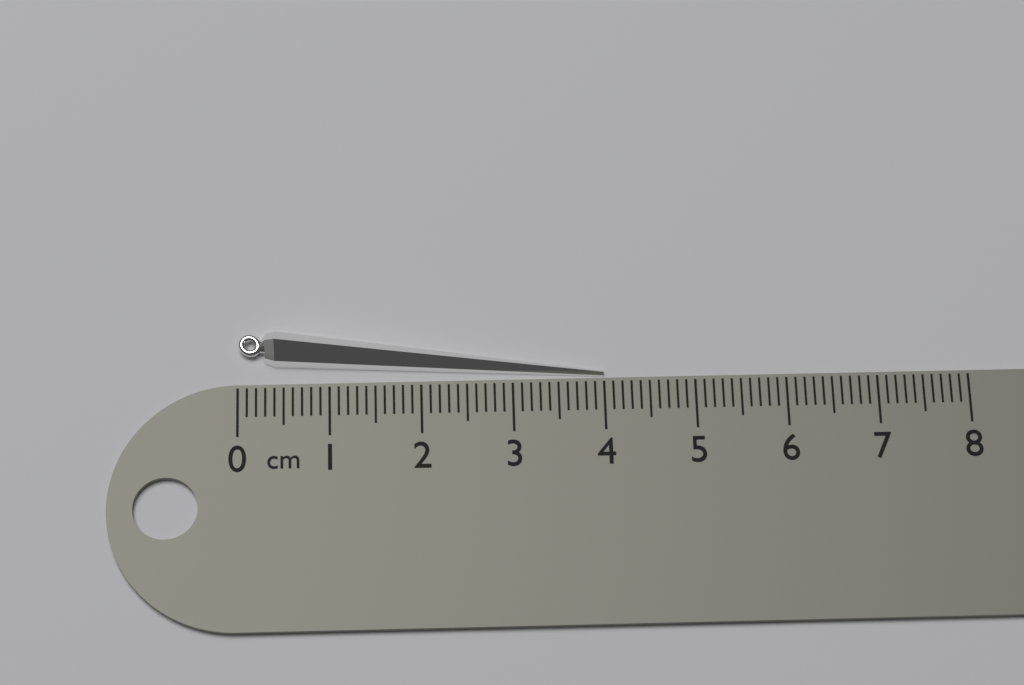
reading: 4.0 cm
